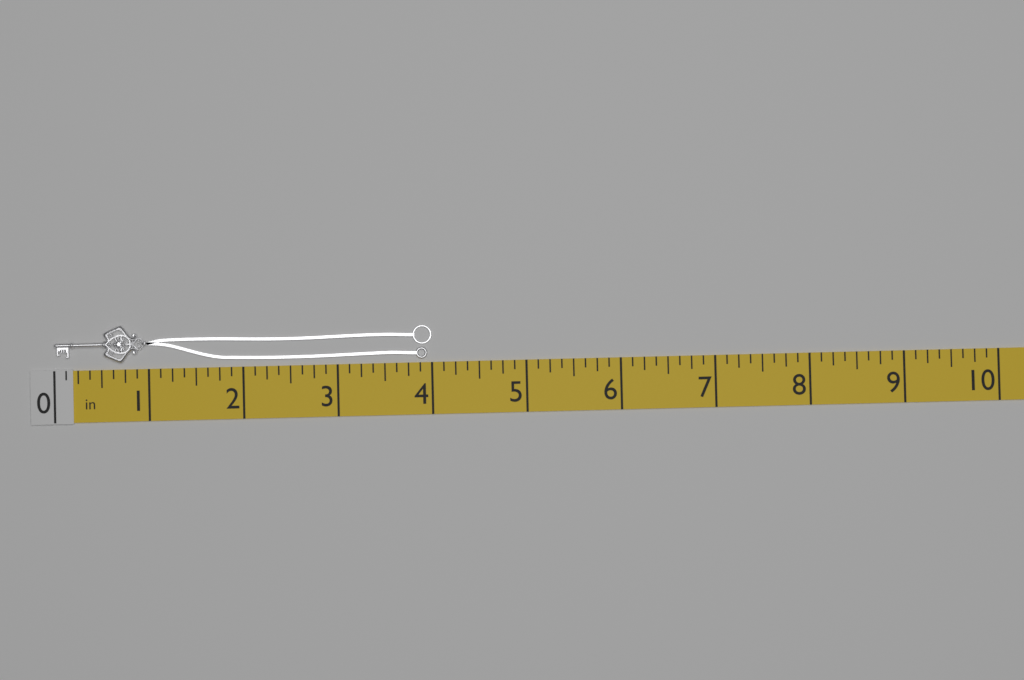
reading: 4.000 in
